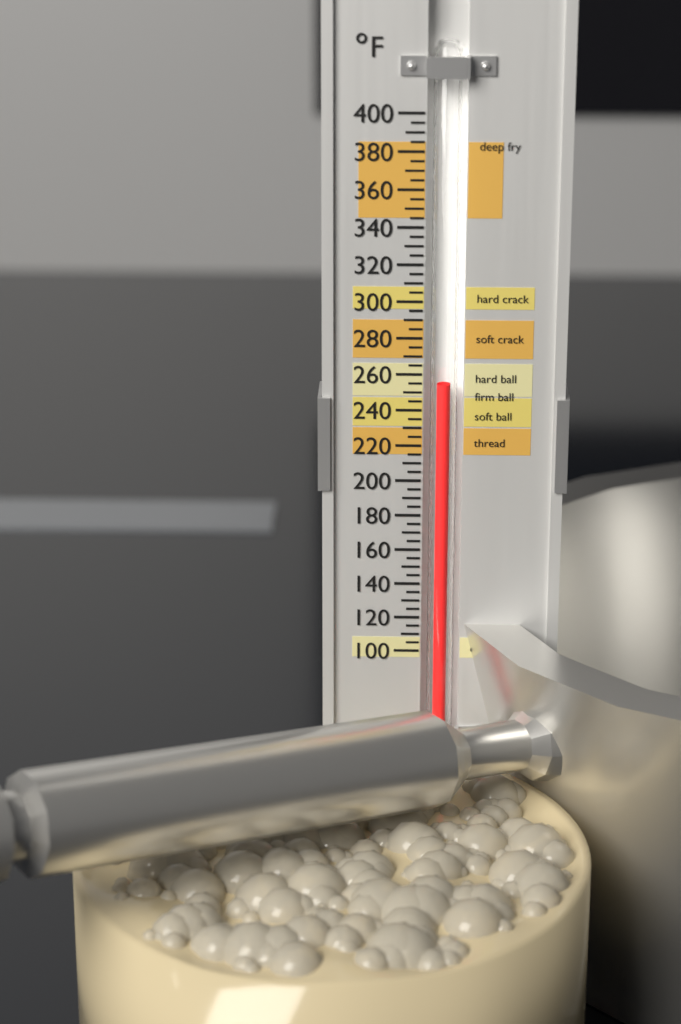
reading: 255 °F
